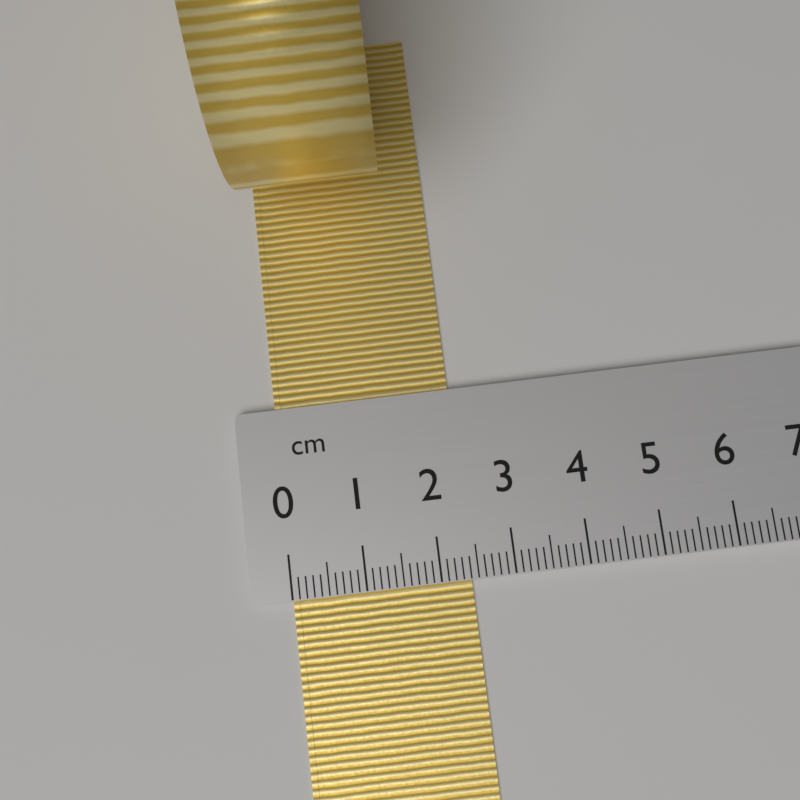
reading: 2.4 cm
